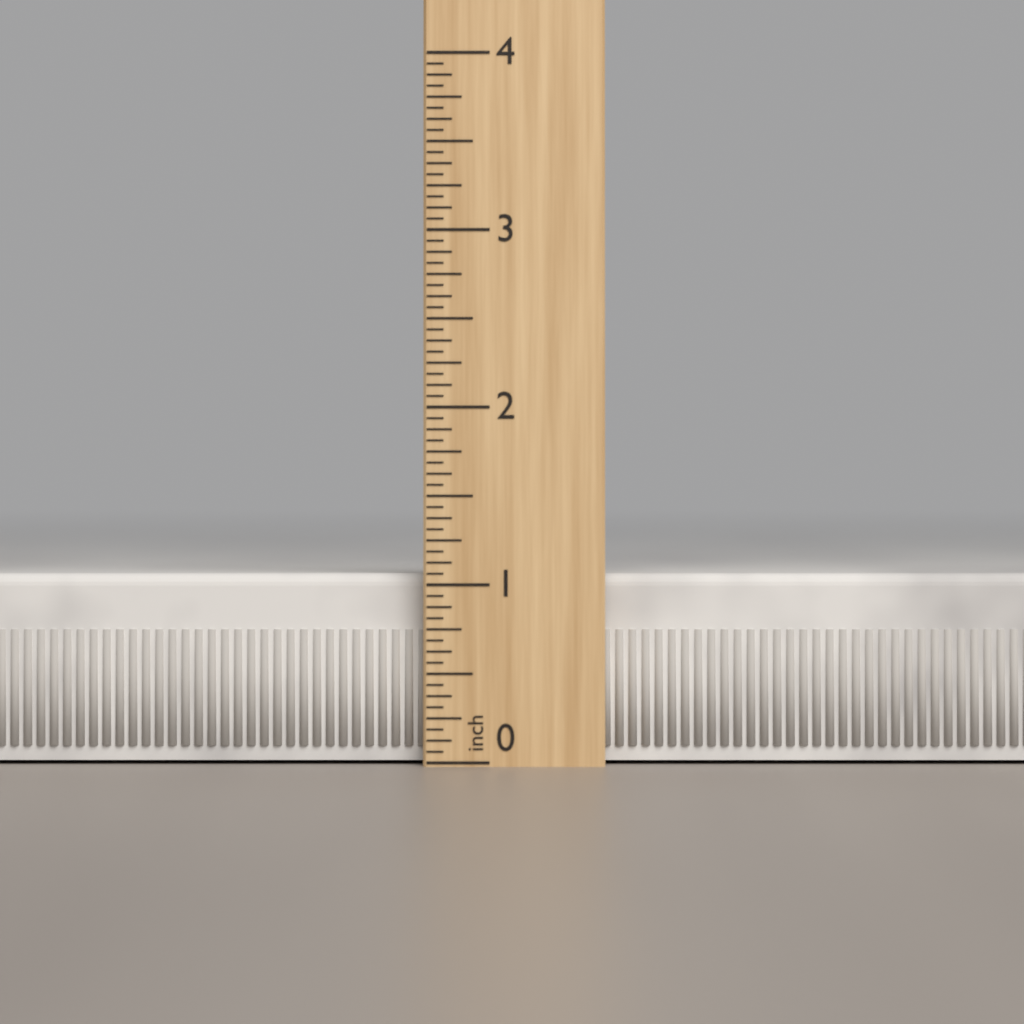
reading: 1.0625 inch
